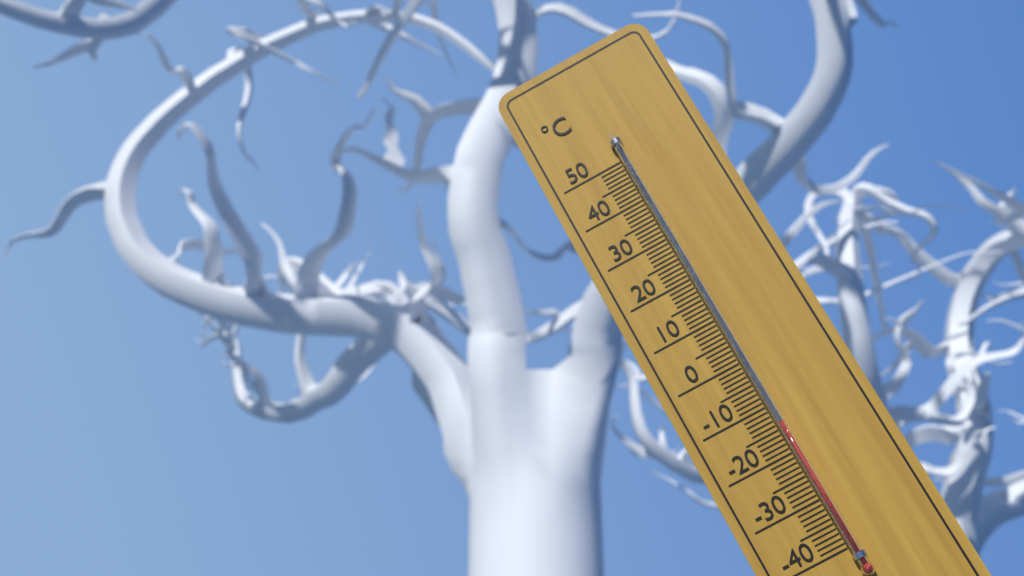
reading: -14 °C
